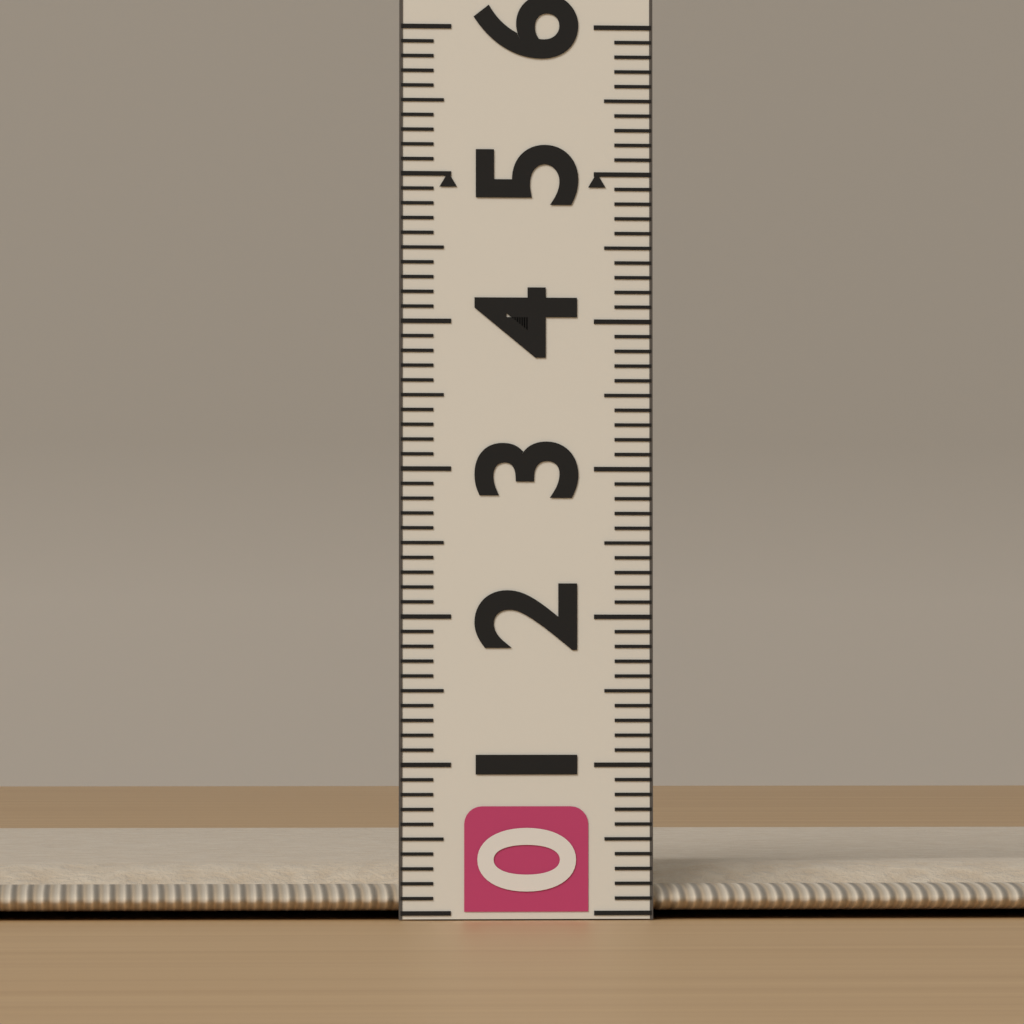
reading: 0.3 (no unit)
